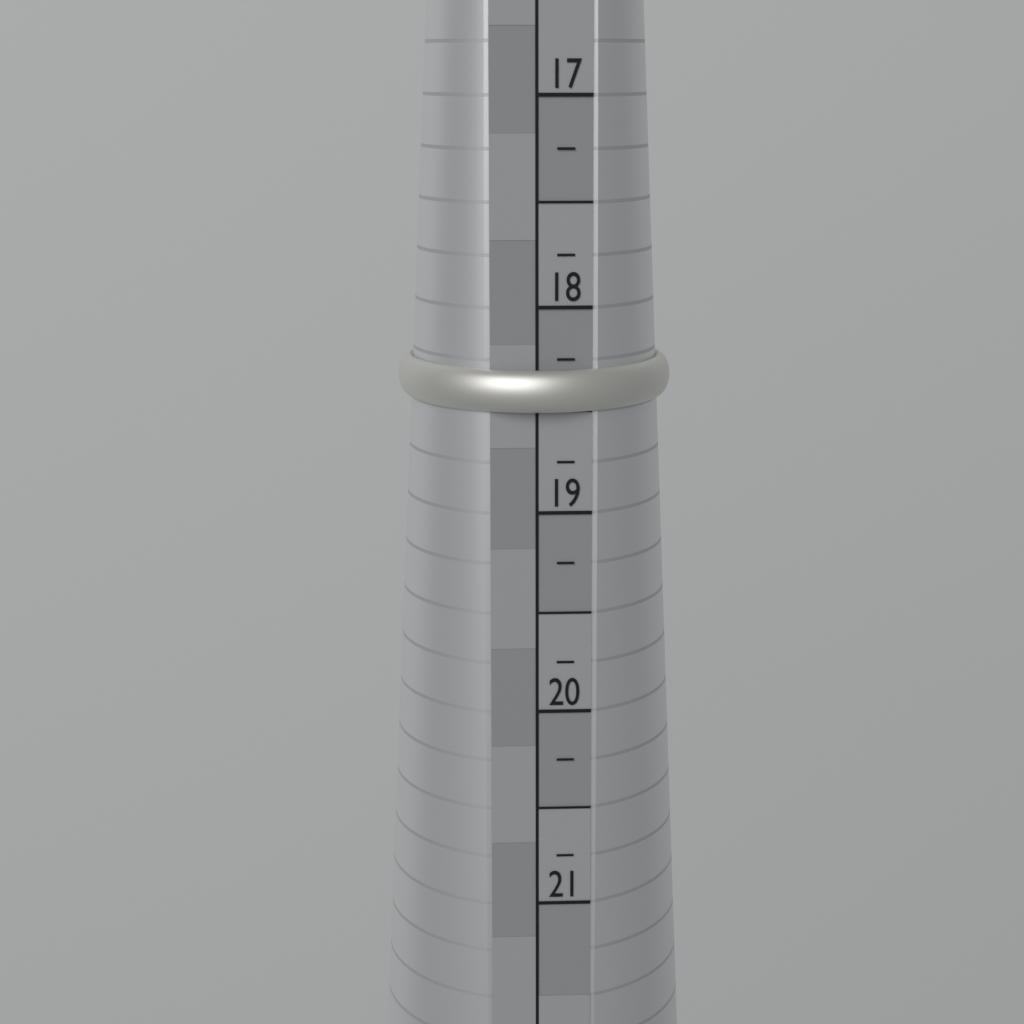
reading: 18.50 (no unit)
